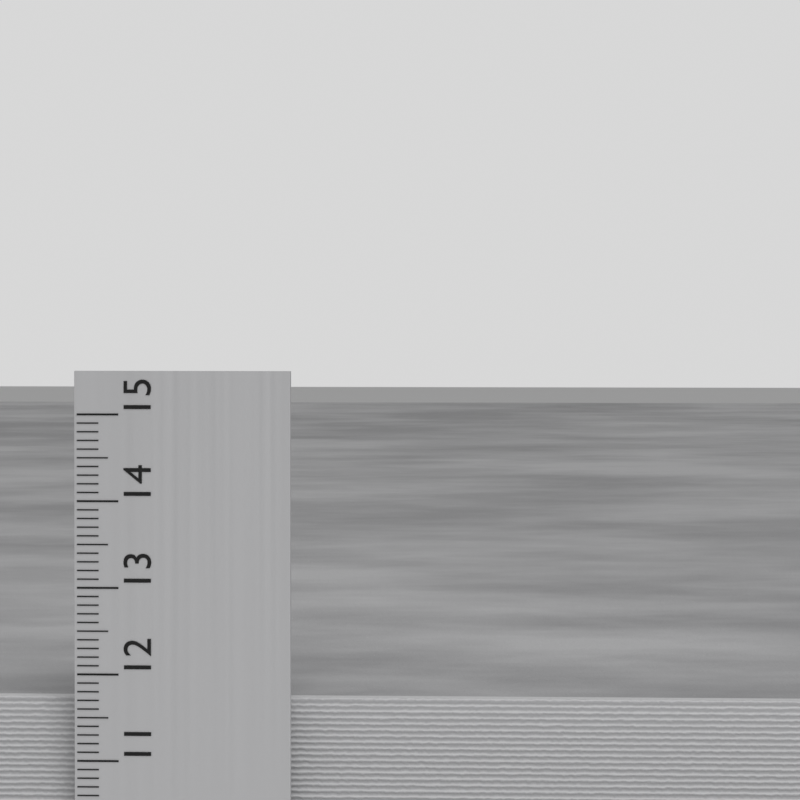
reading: 11.7 cm
